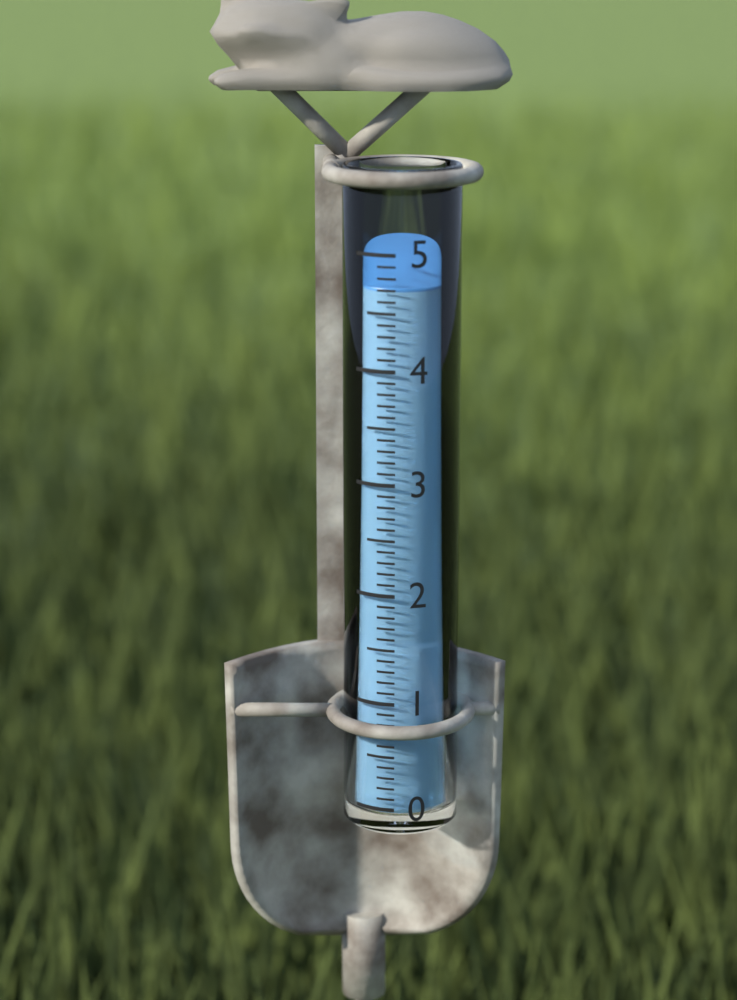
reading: 4.7 (no unit)
